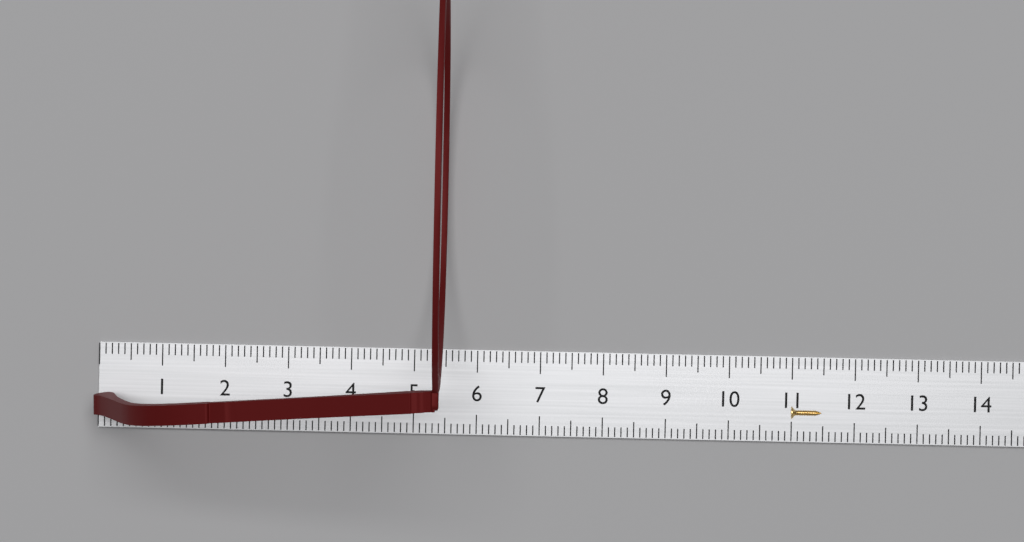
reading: 5.5 cm
